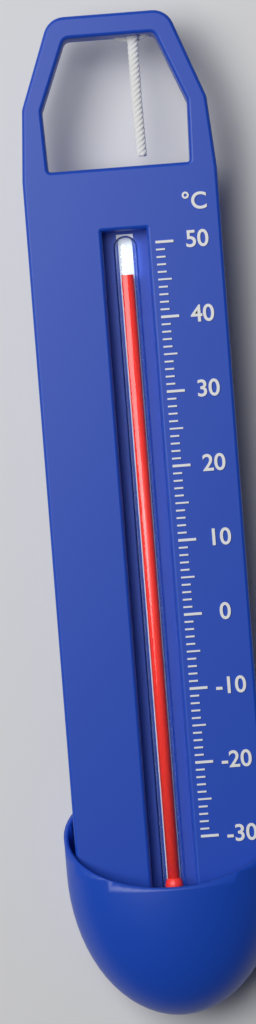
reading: 46 °C
